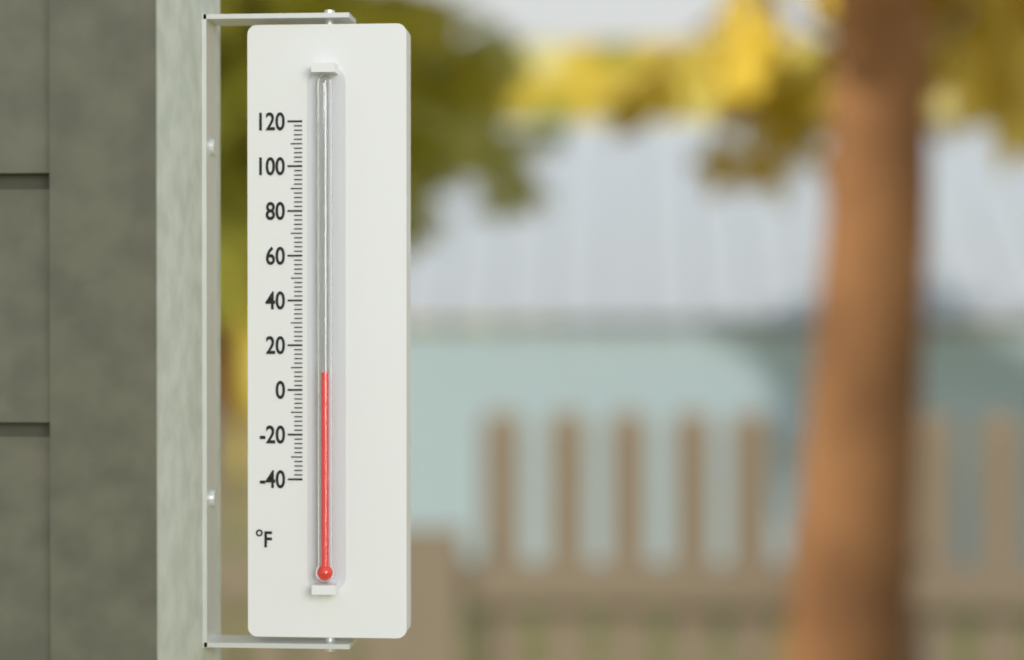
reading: 8 °F
